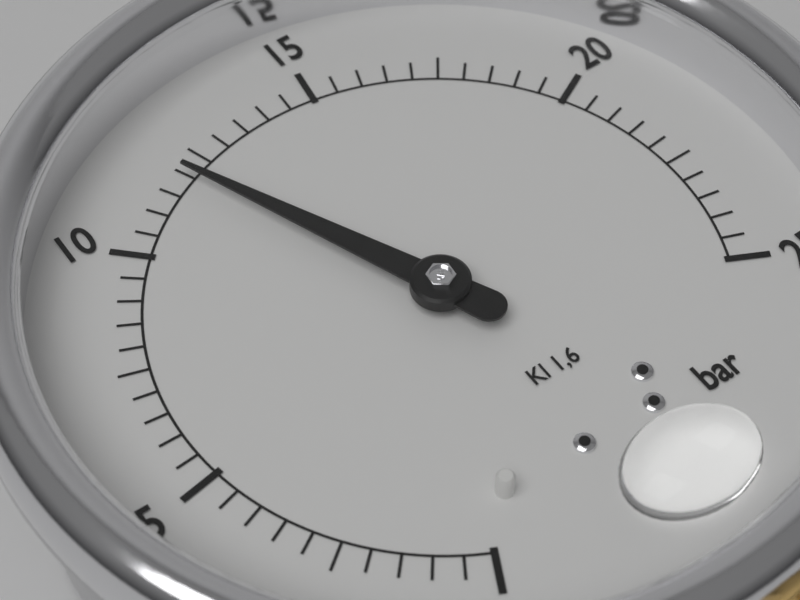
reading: 12.0 bar
